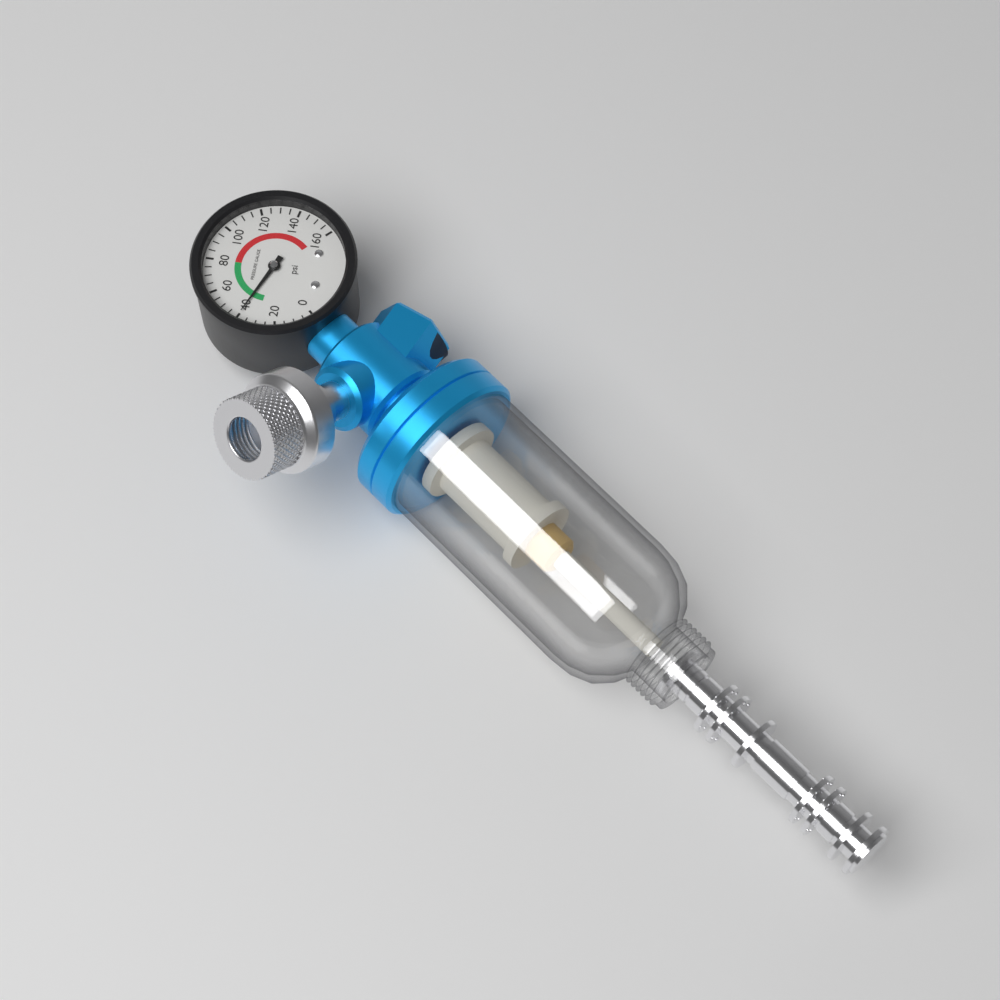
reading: 40 psi
